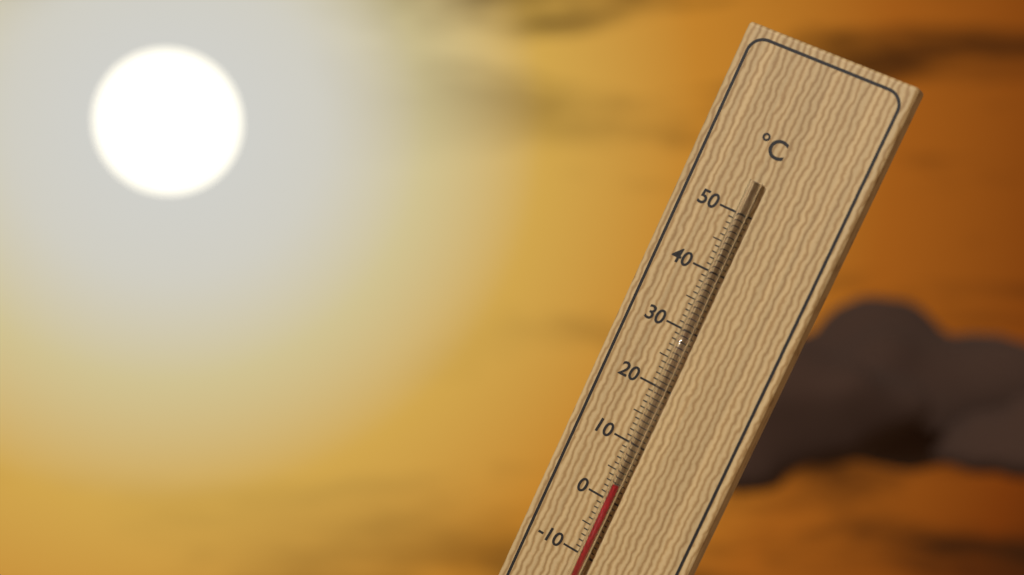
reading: 3 °C
